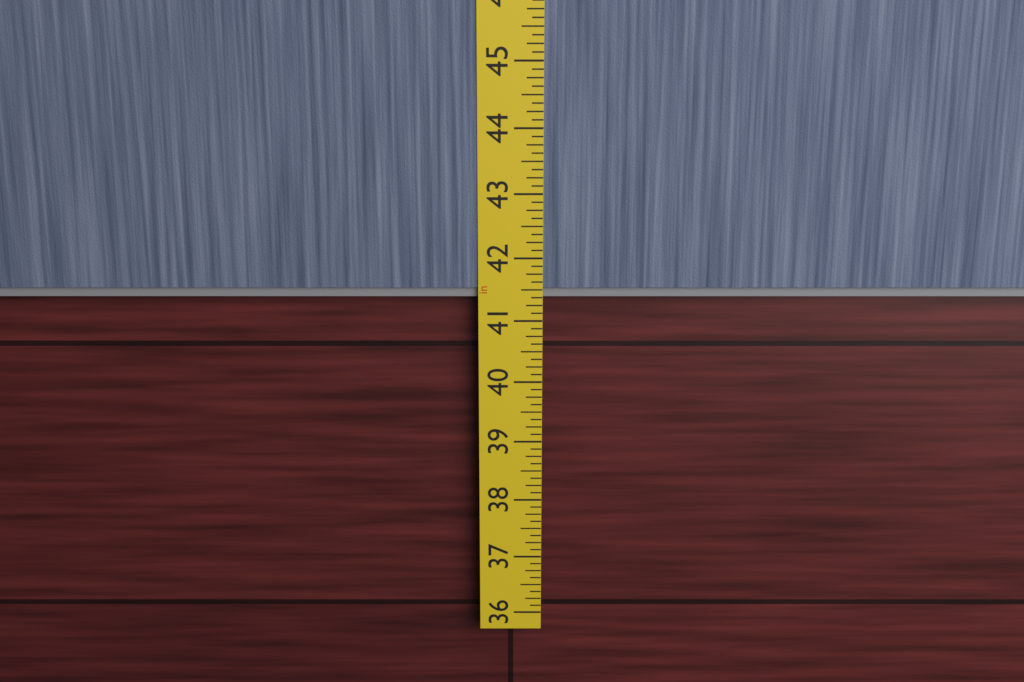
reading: 41.375 in
